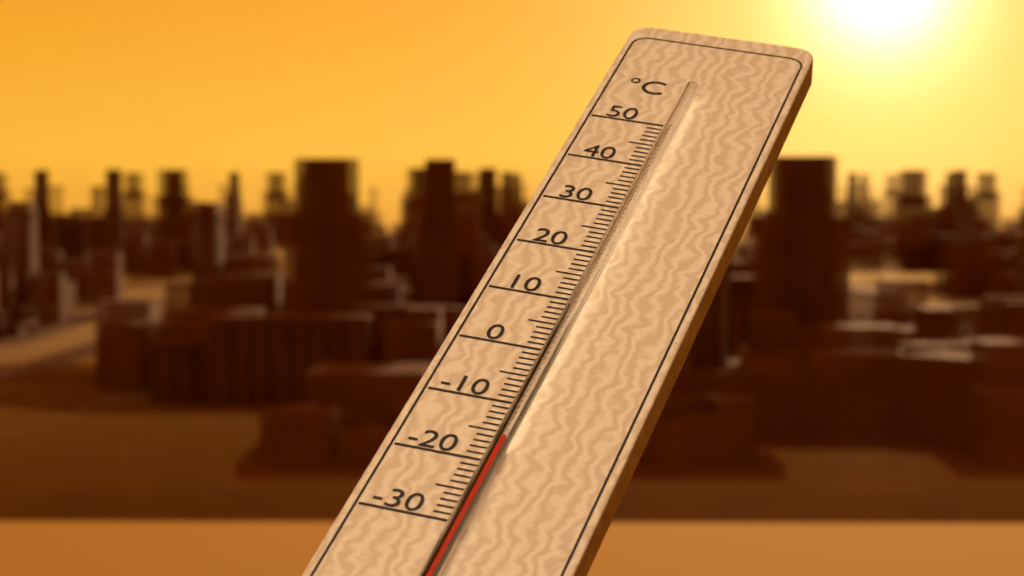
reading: -18 °C
